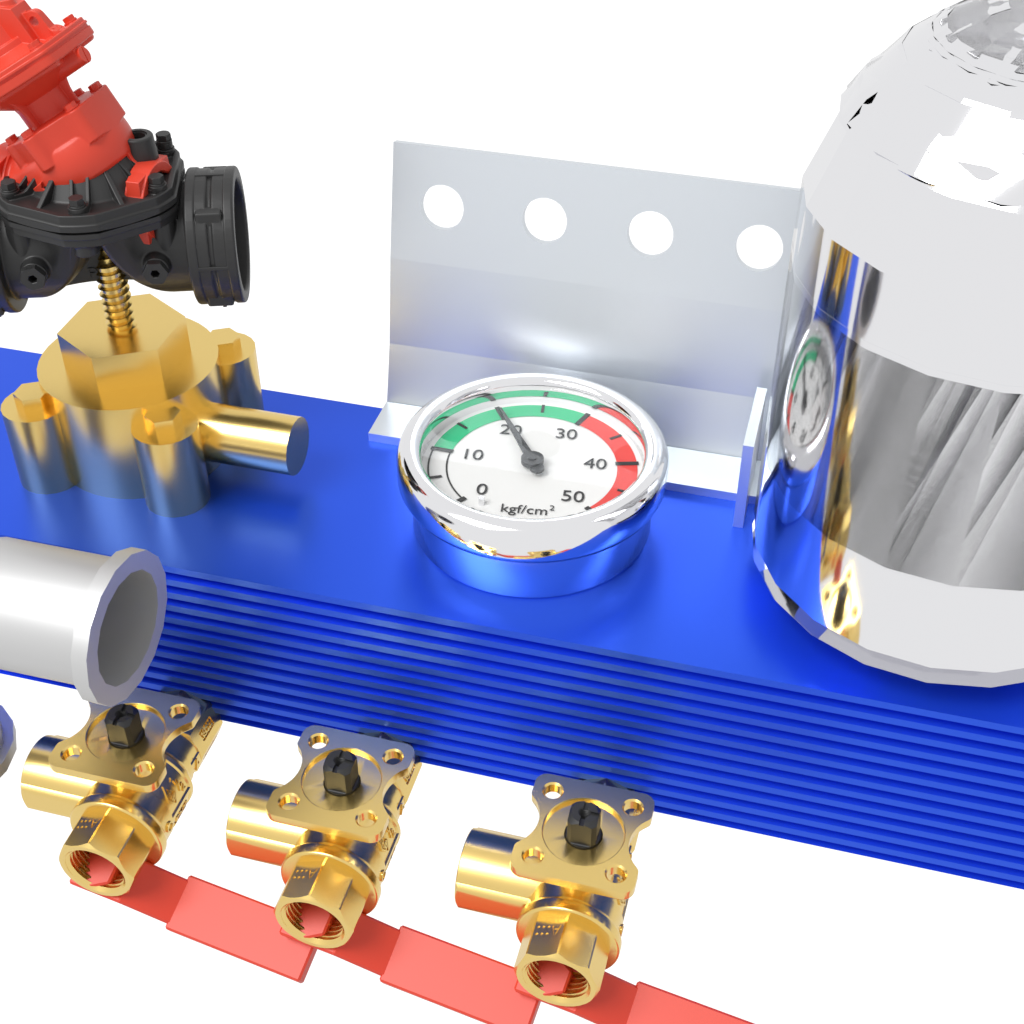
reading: 20 kgf/cm²
